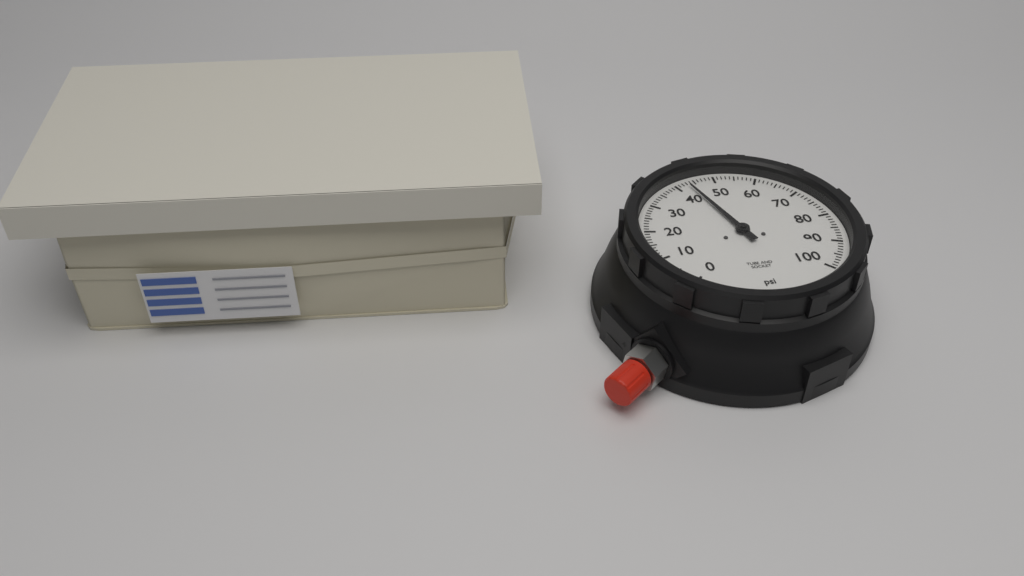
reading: 43 psi
